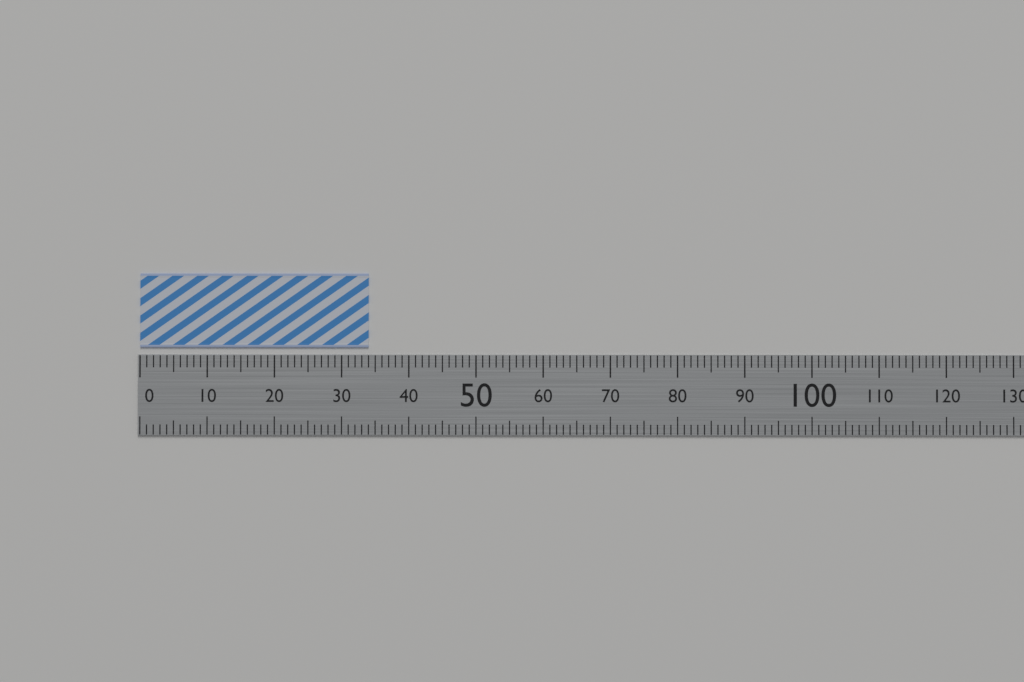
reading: 34 (no unit)
